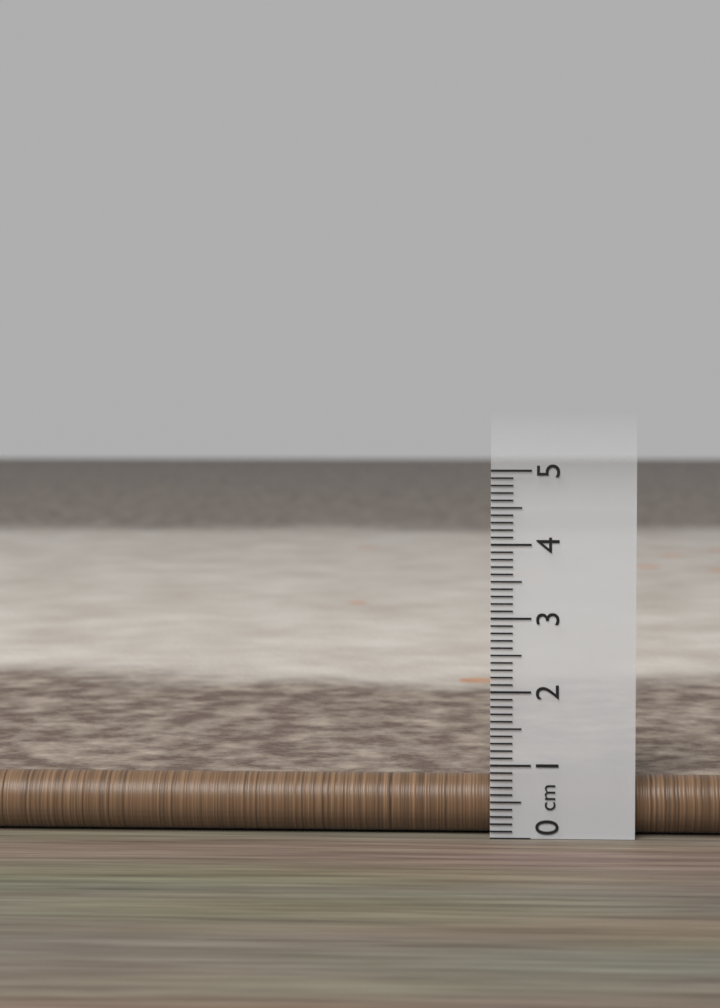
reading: 0.8 cm
